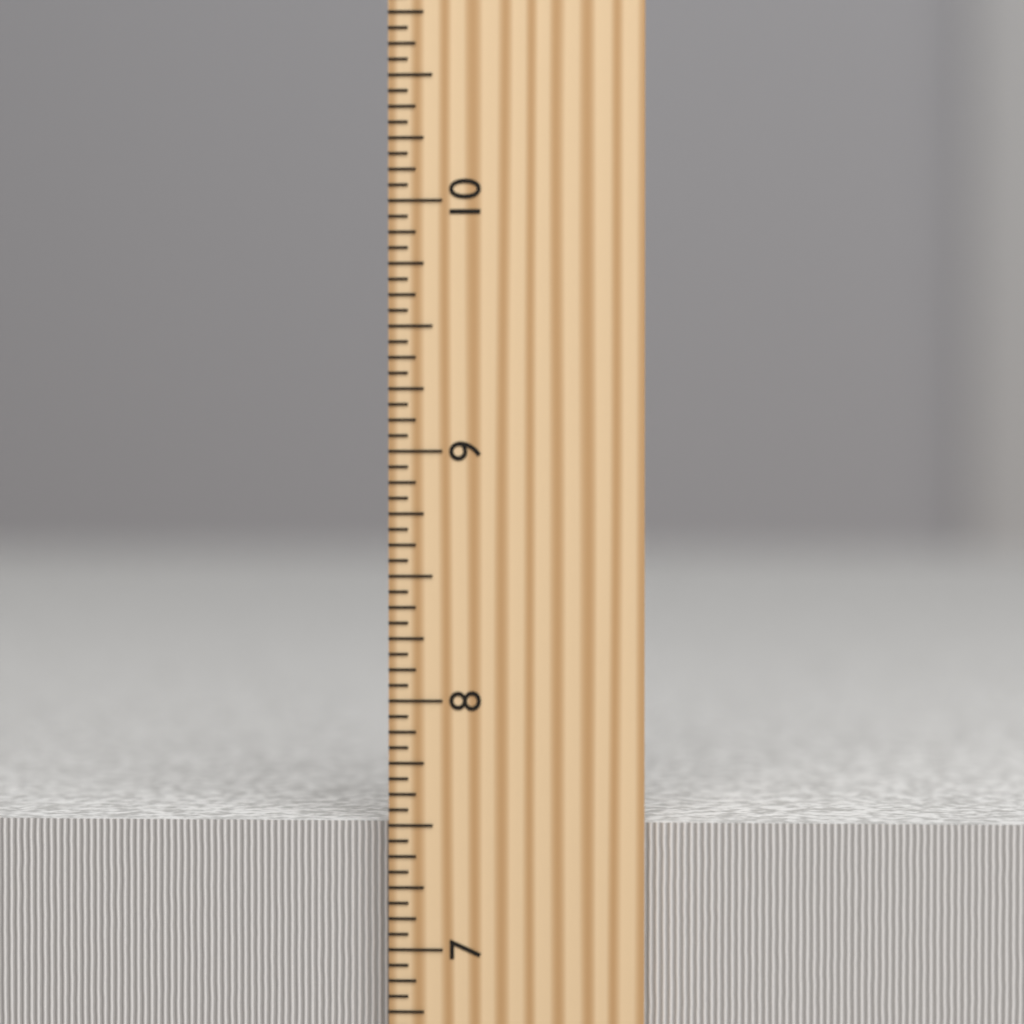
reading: 7.5000 inch
